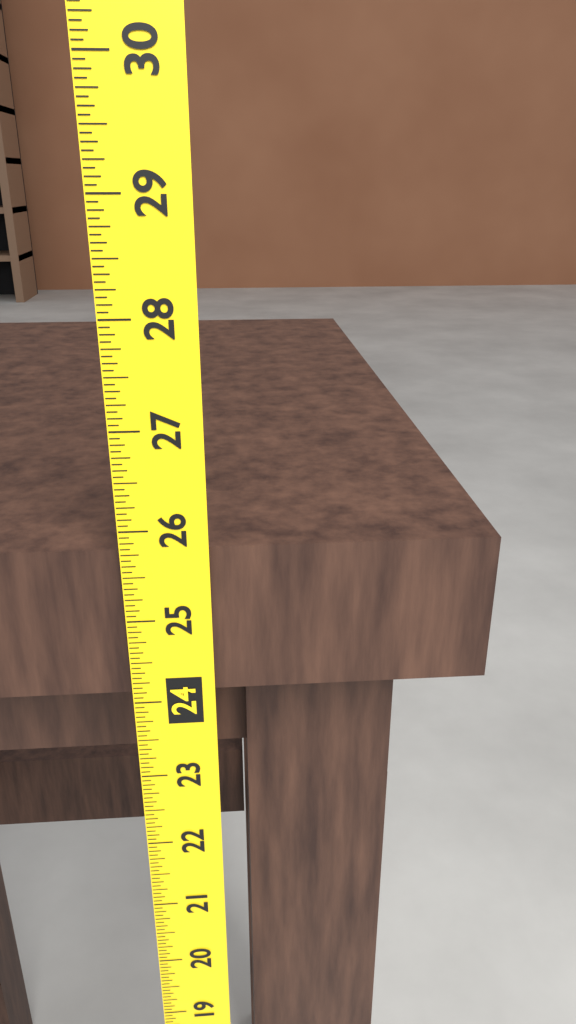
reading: 25.7500 (no unit)
